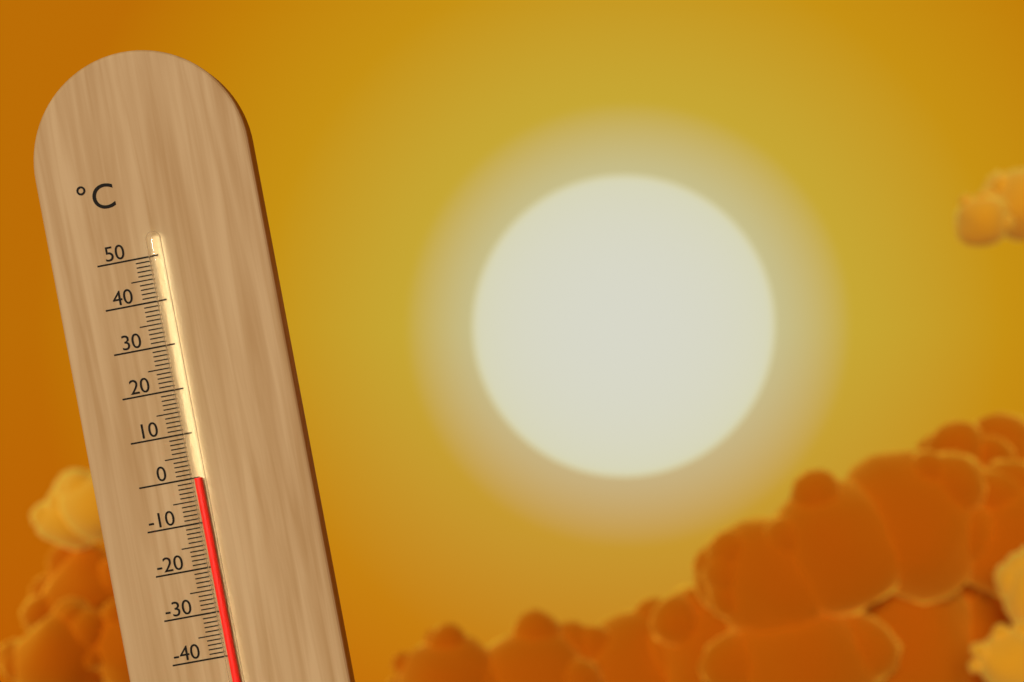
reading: 0 °C
